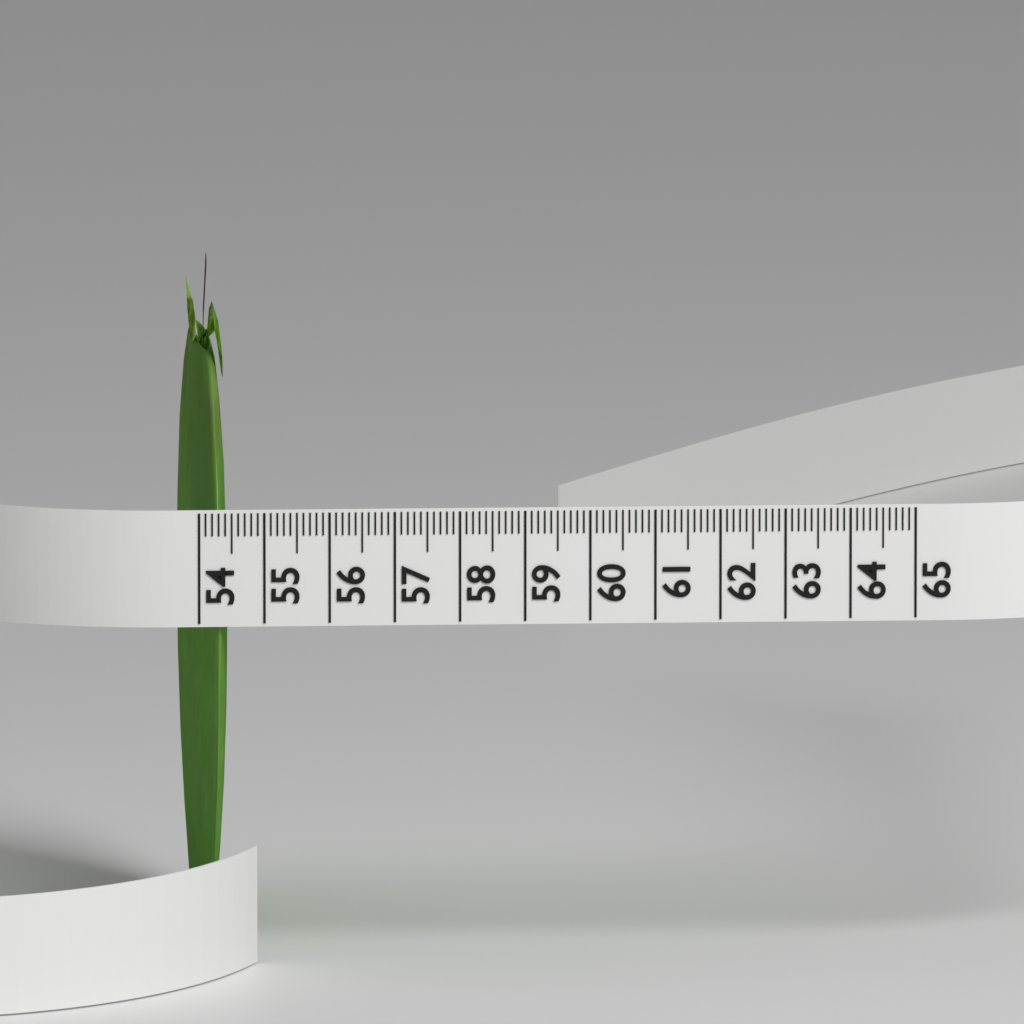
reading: 54.6 (no unit)
